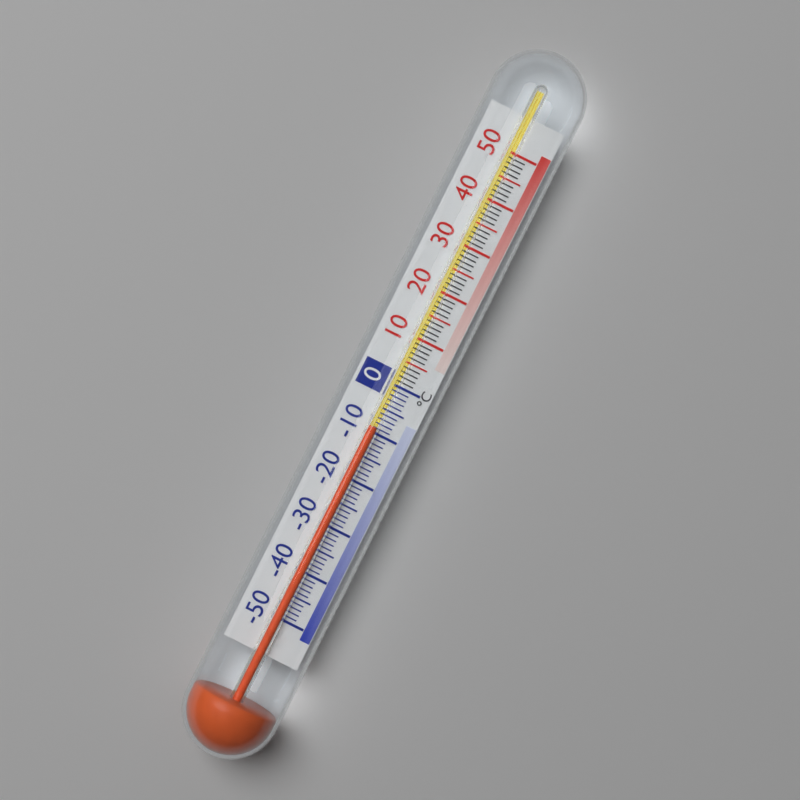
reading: -9 °C
